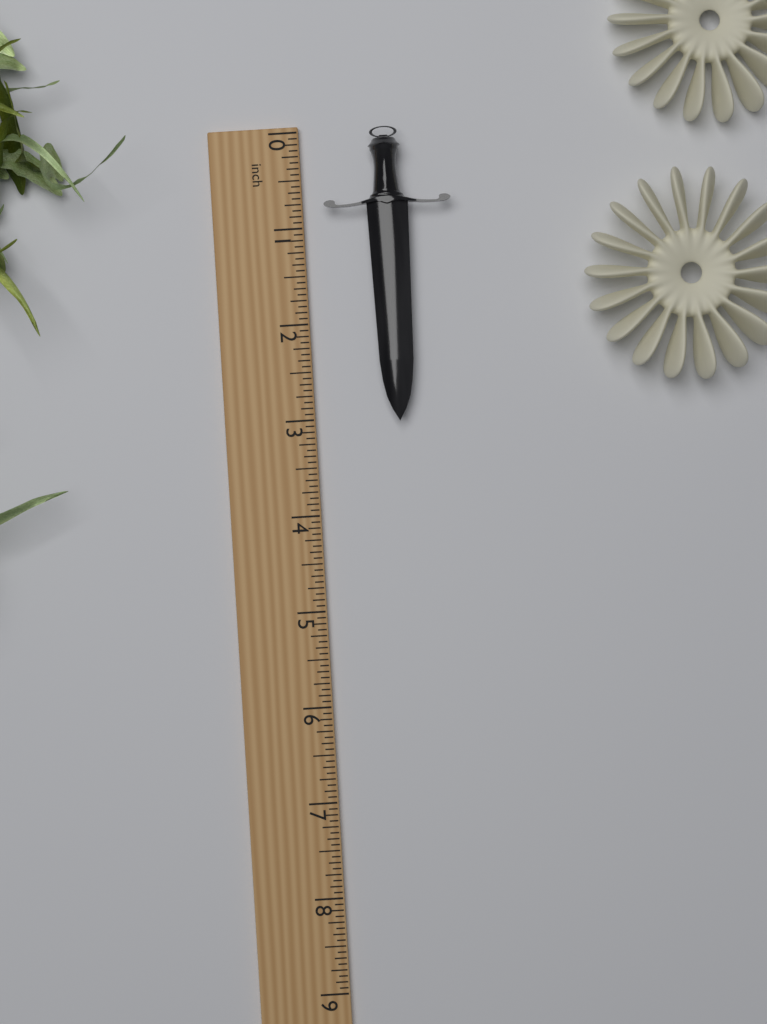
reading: 3.0625 inch
